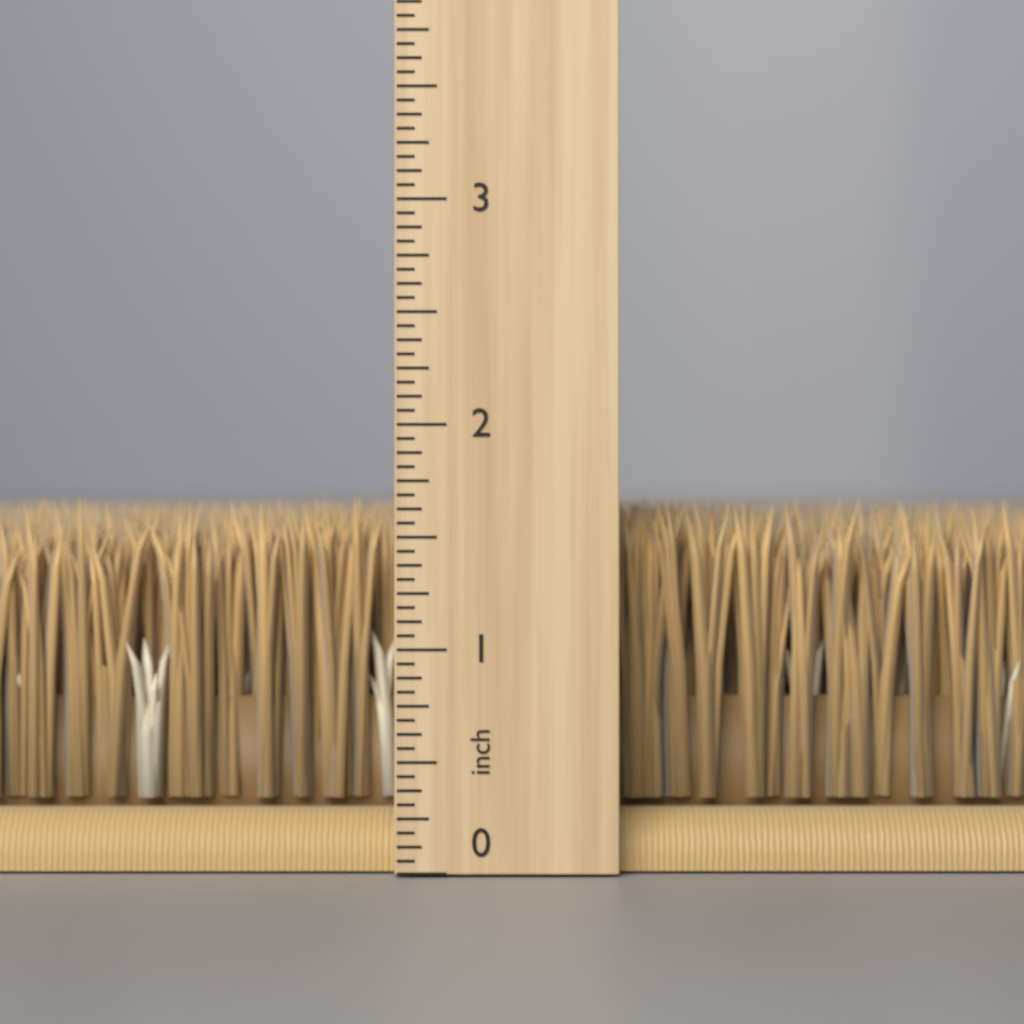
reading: 1.6875 inch
